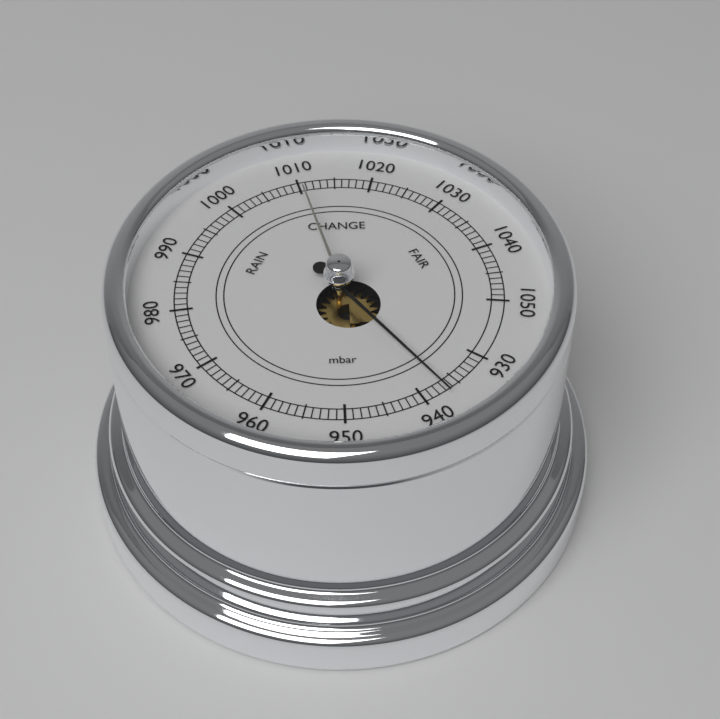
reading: 937 mbar
